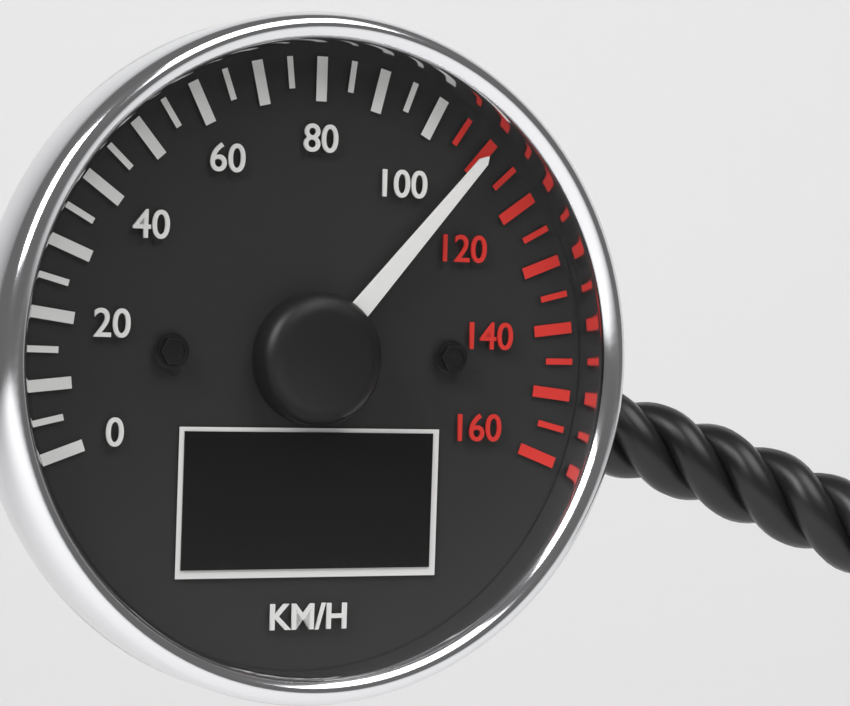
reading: 110 km/h
